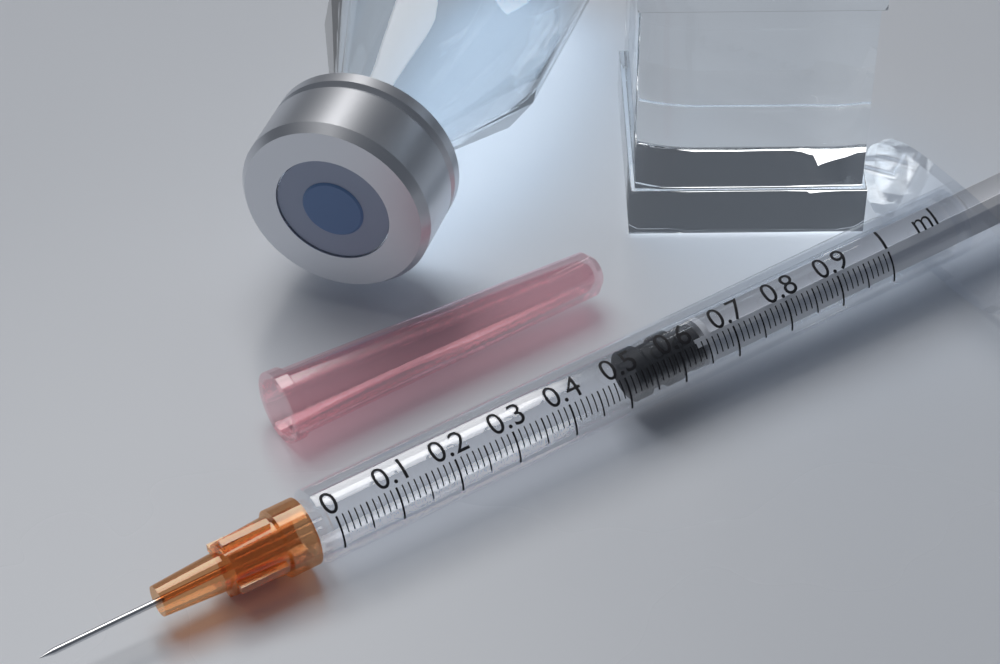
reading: 0.53 ml
